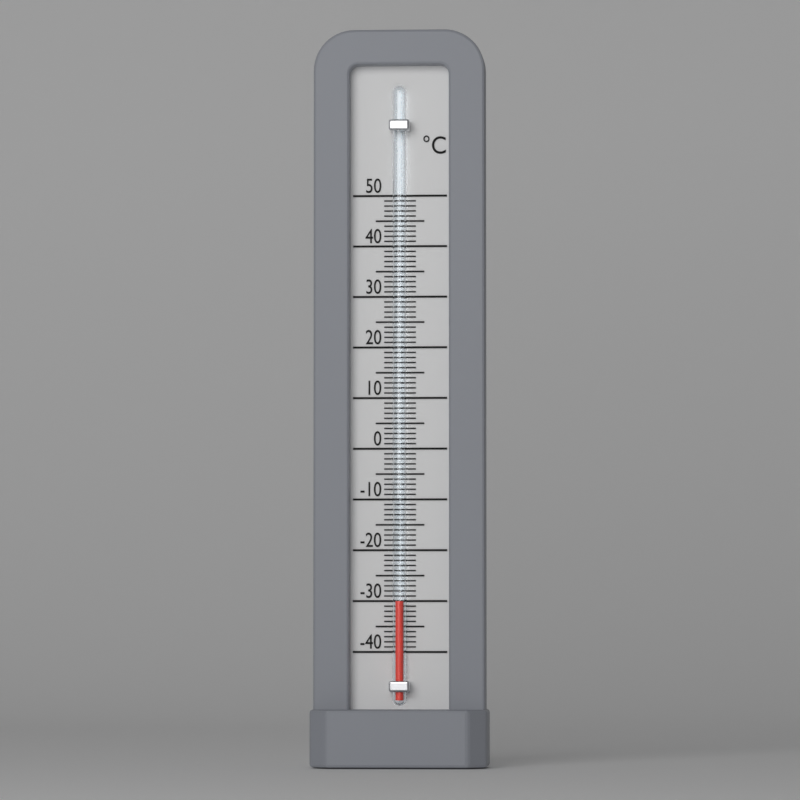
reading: -30 °C
